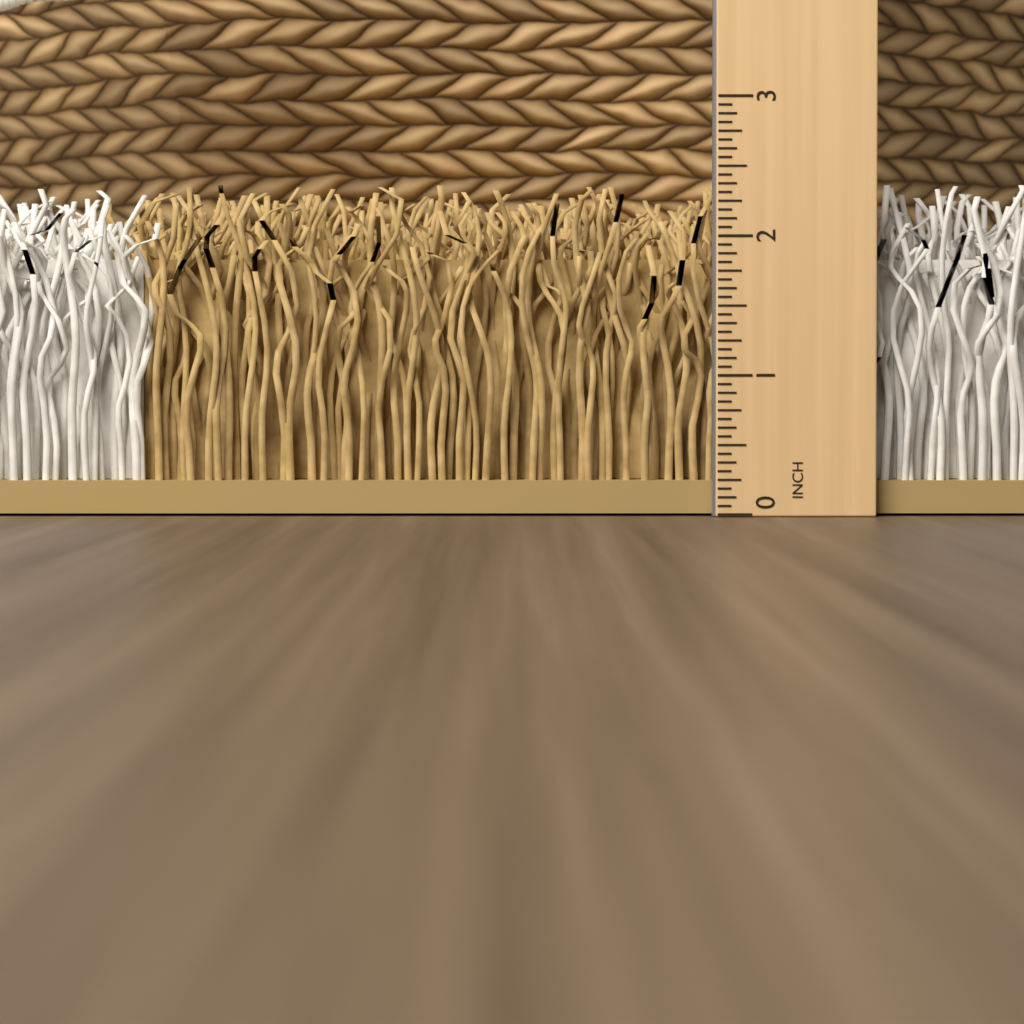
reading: 2.3750 in
